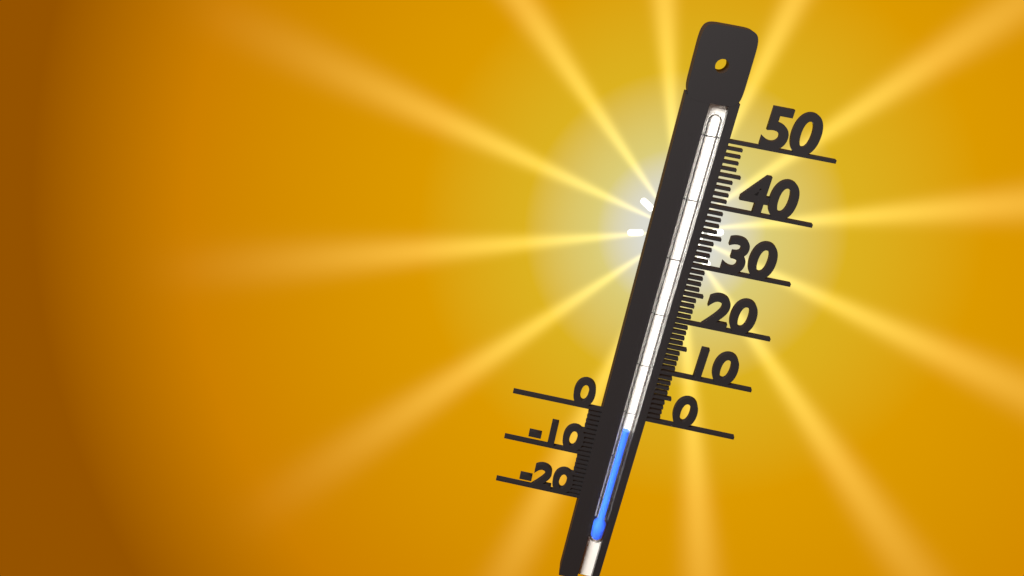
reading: -3 (no unit)
